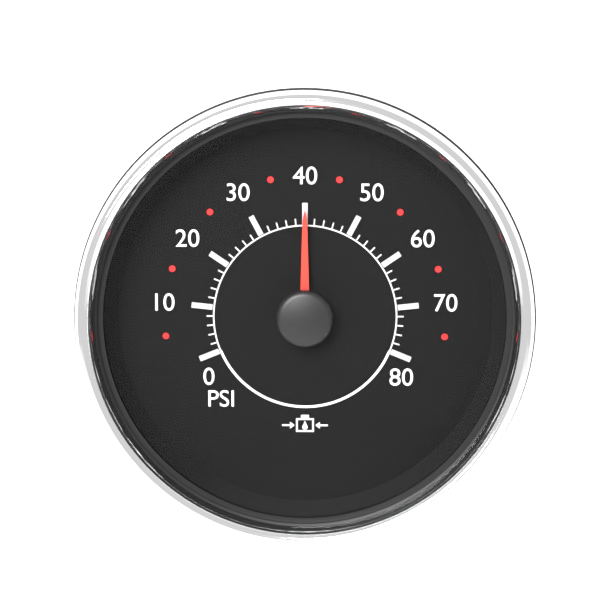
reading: 40 psi
